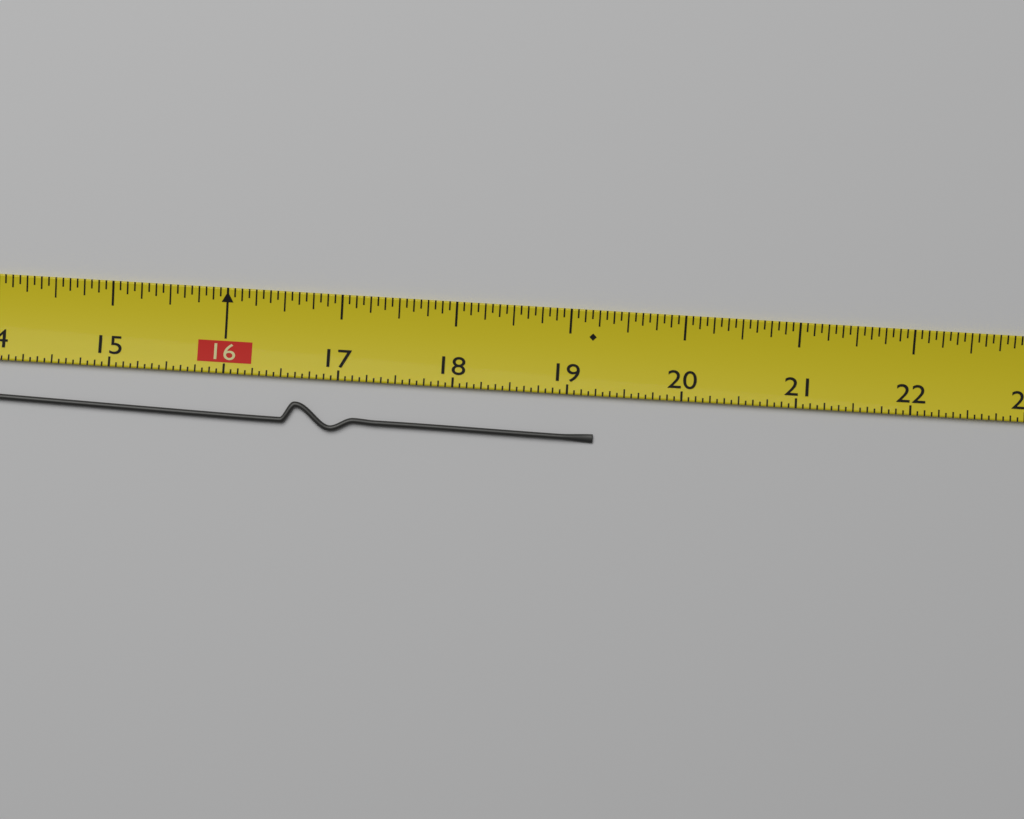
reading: 19.2500 (no unit)
